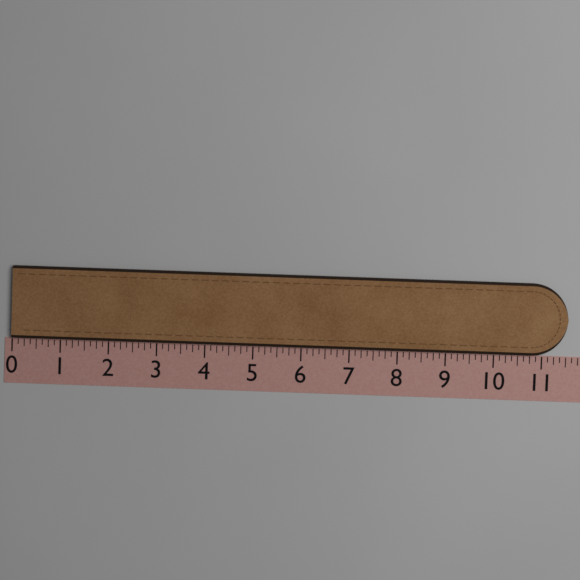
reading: 11.500 (no unit)
